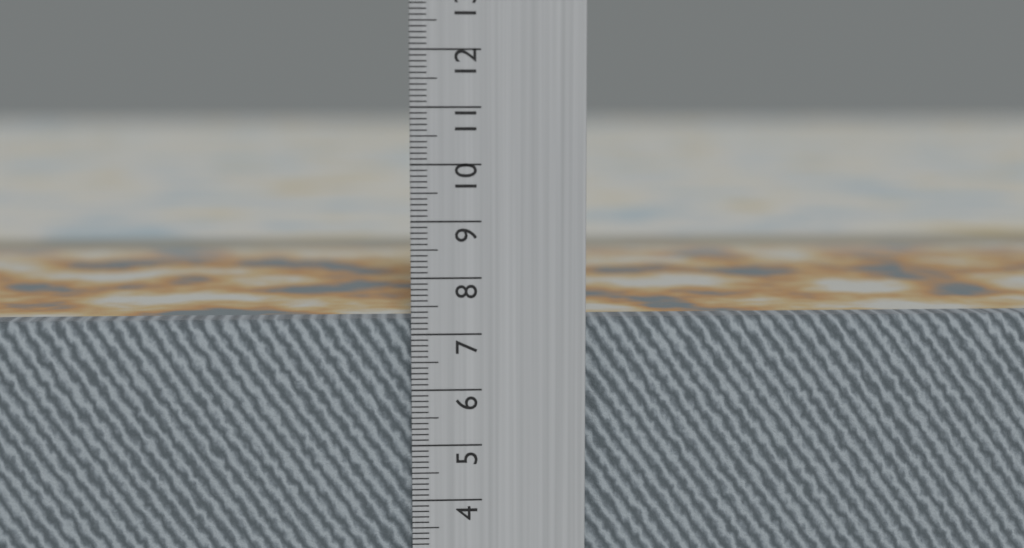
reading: 7.2 cm
